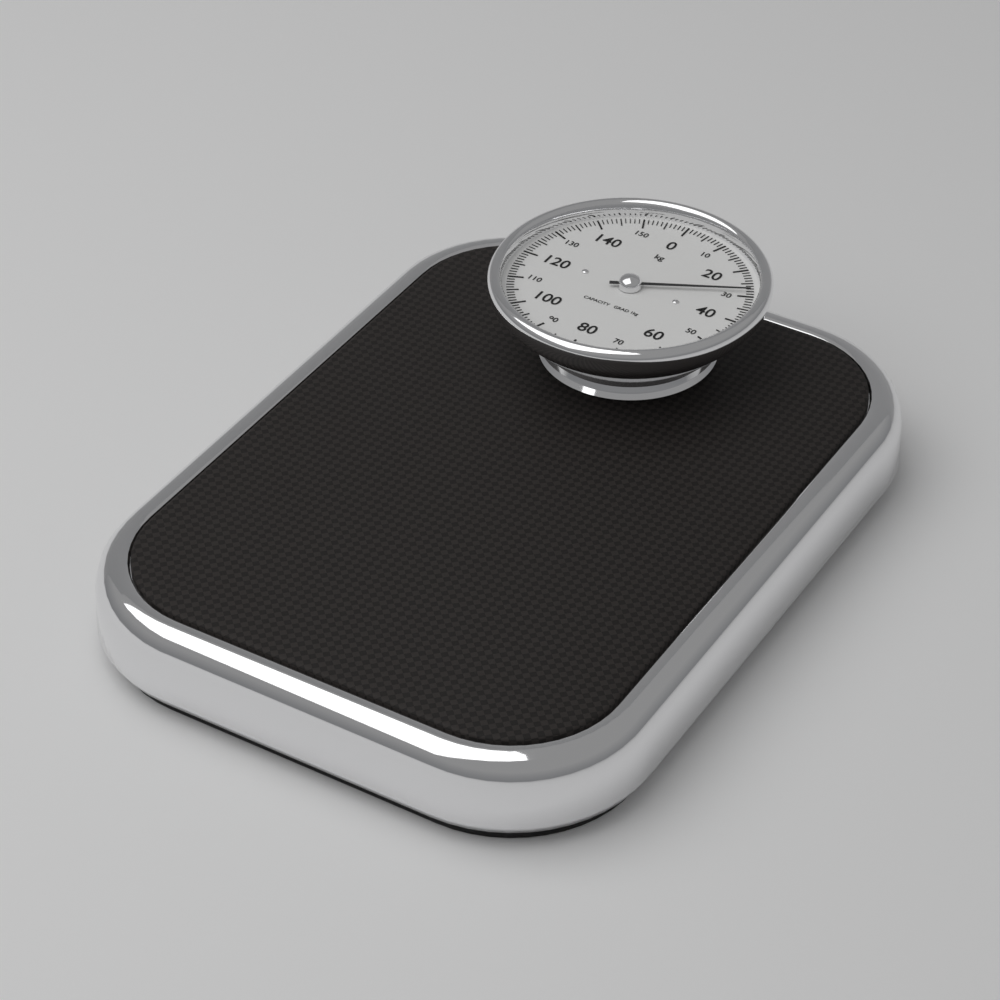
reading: 28 kg
